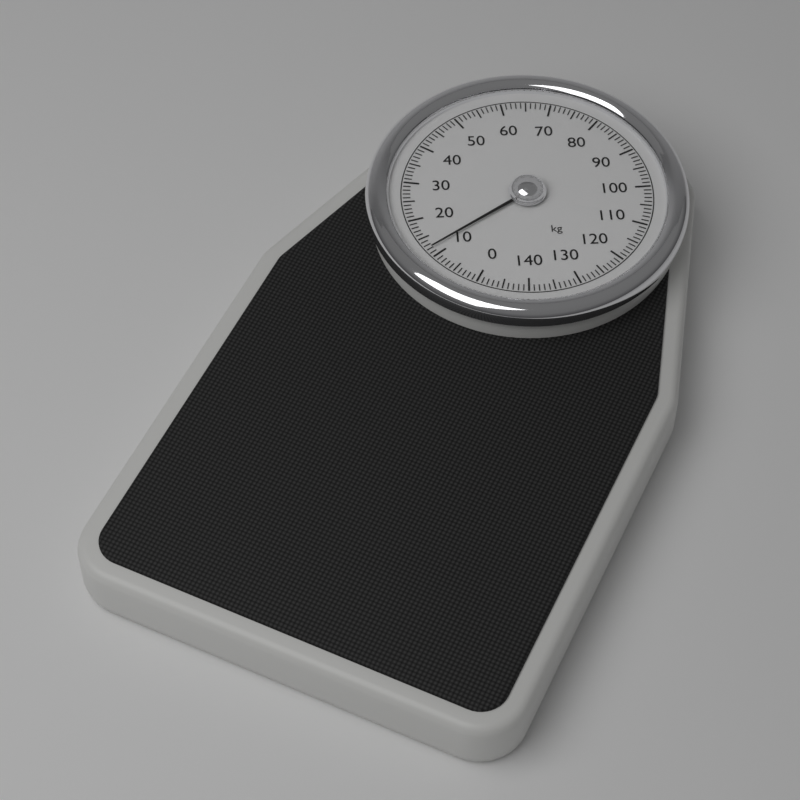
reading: 12 kg
